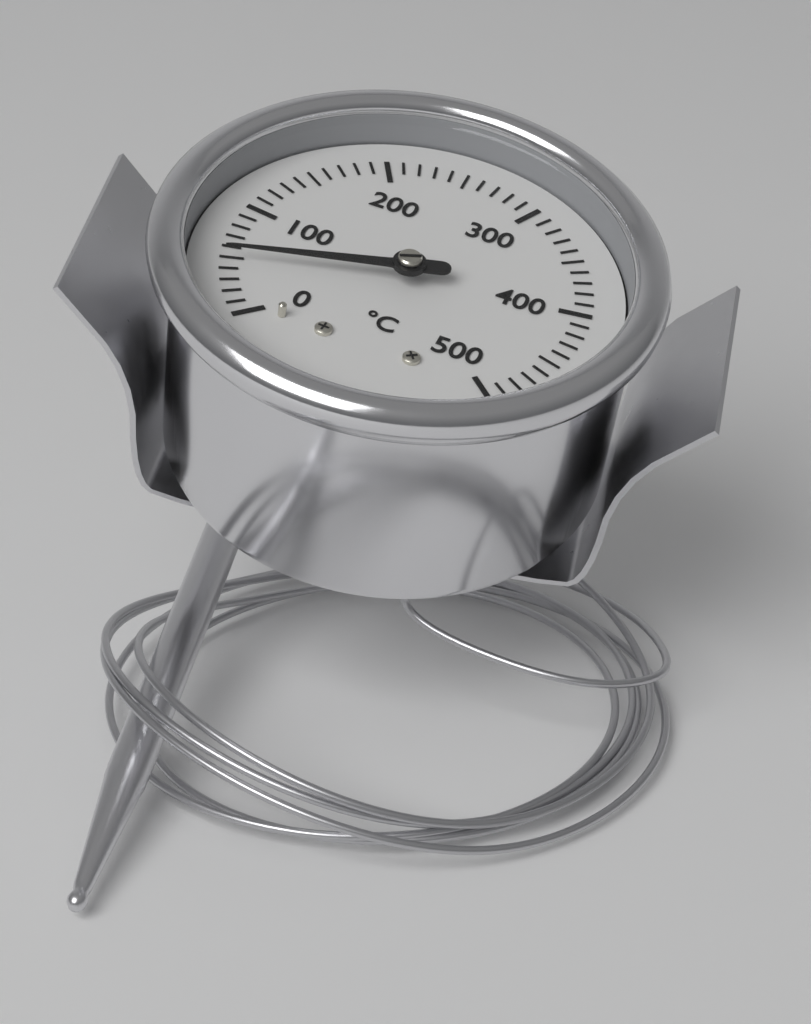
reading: 50 °C
